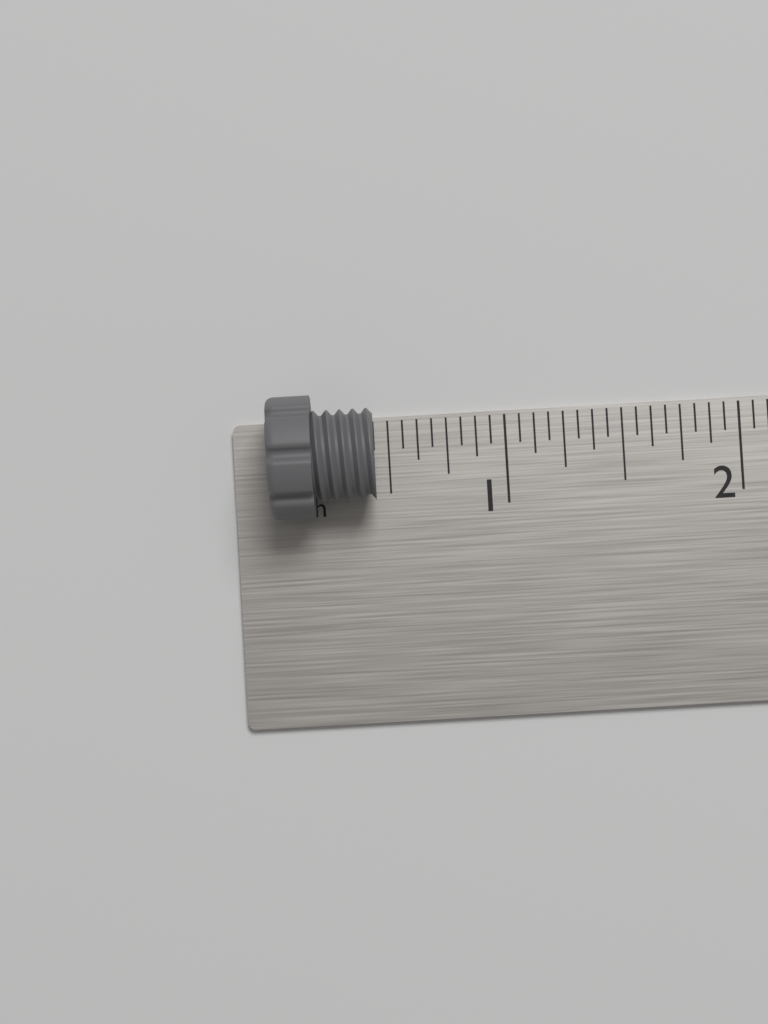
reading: 0.4375 in
